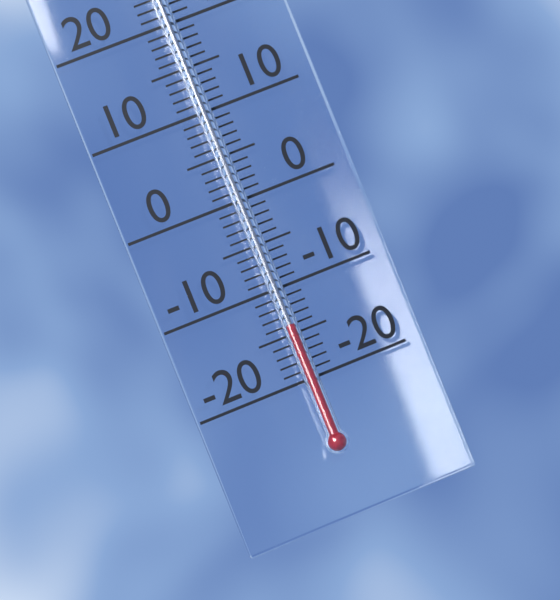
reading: -14 °C
